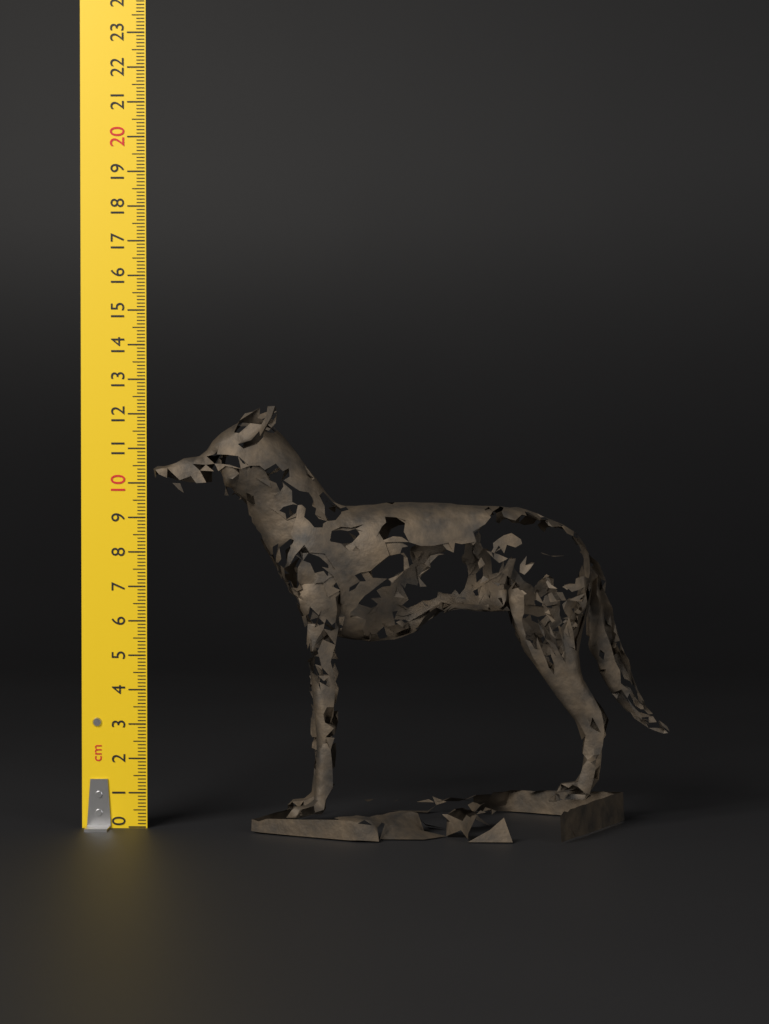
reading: 12.2 cm
